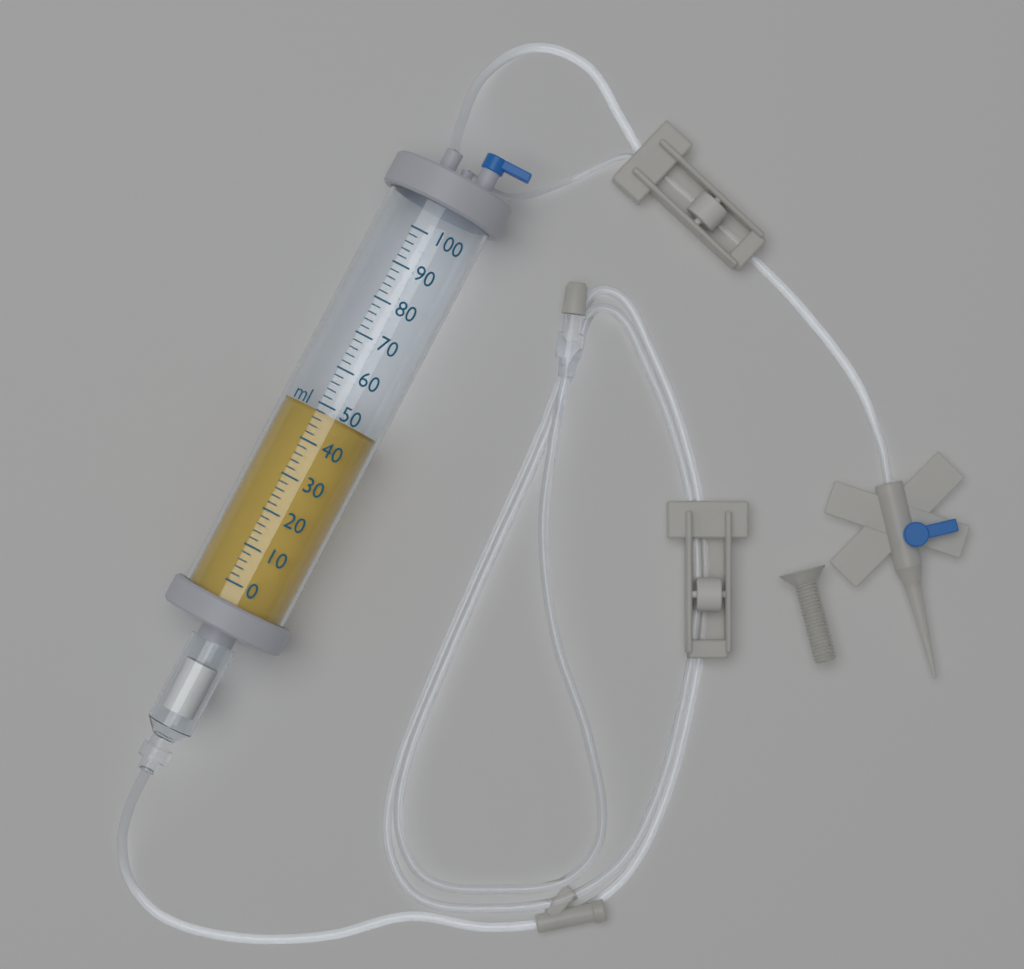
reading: 48 ml
